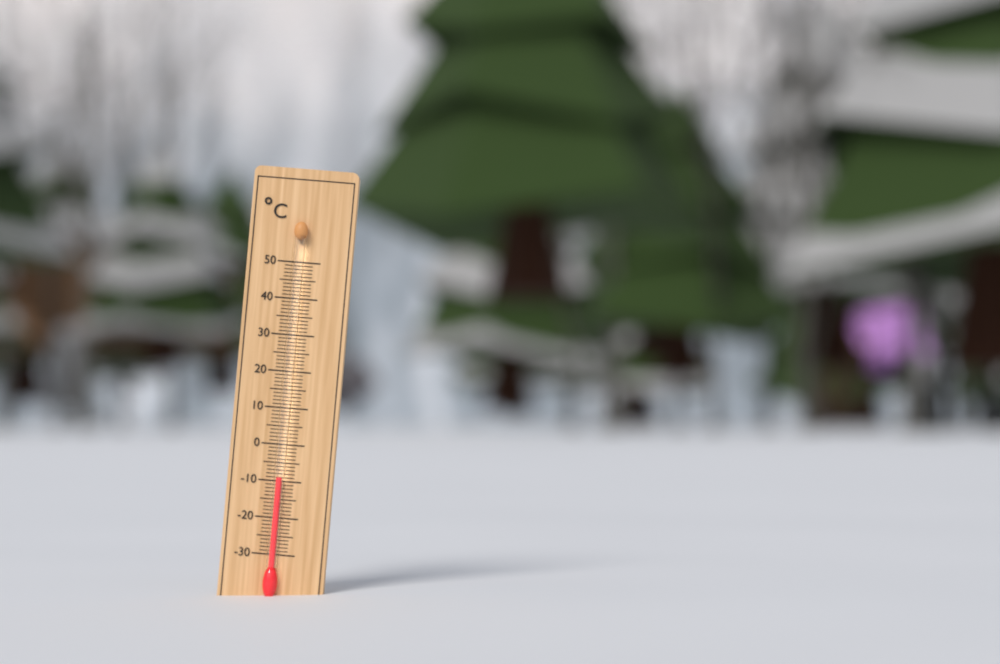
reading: -9 °C
